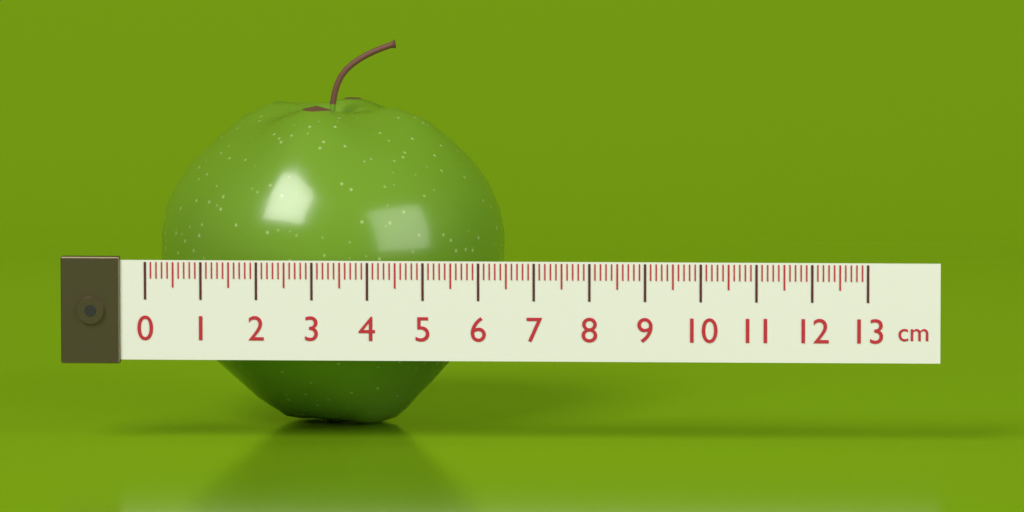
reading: 6.3 cm
